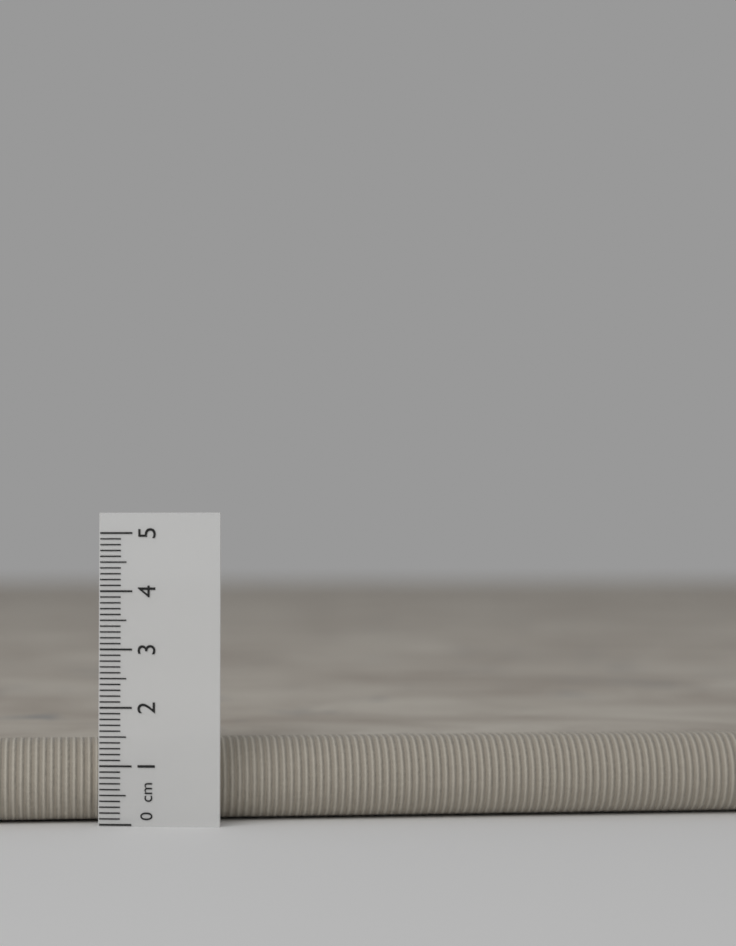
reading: 1.4 cm
